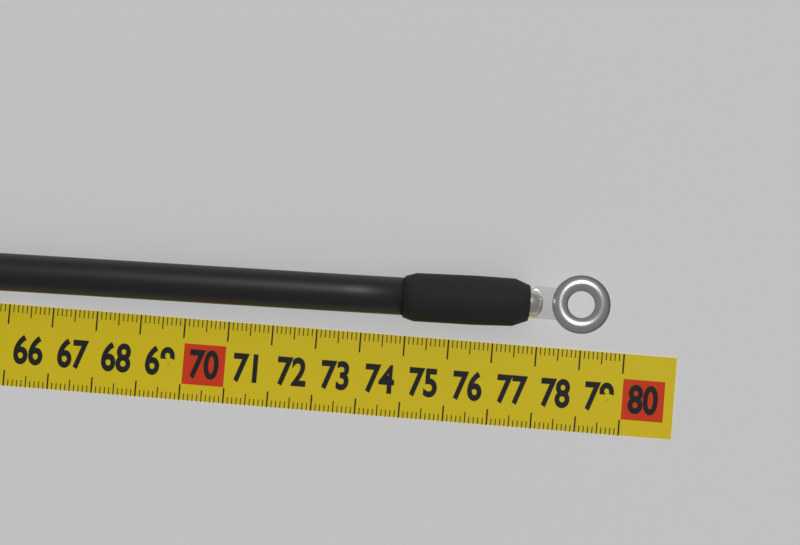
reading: 79.5 cm
